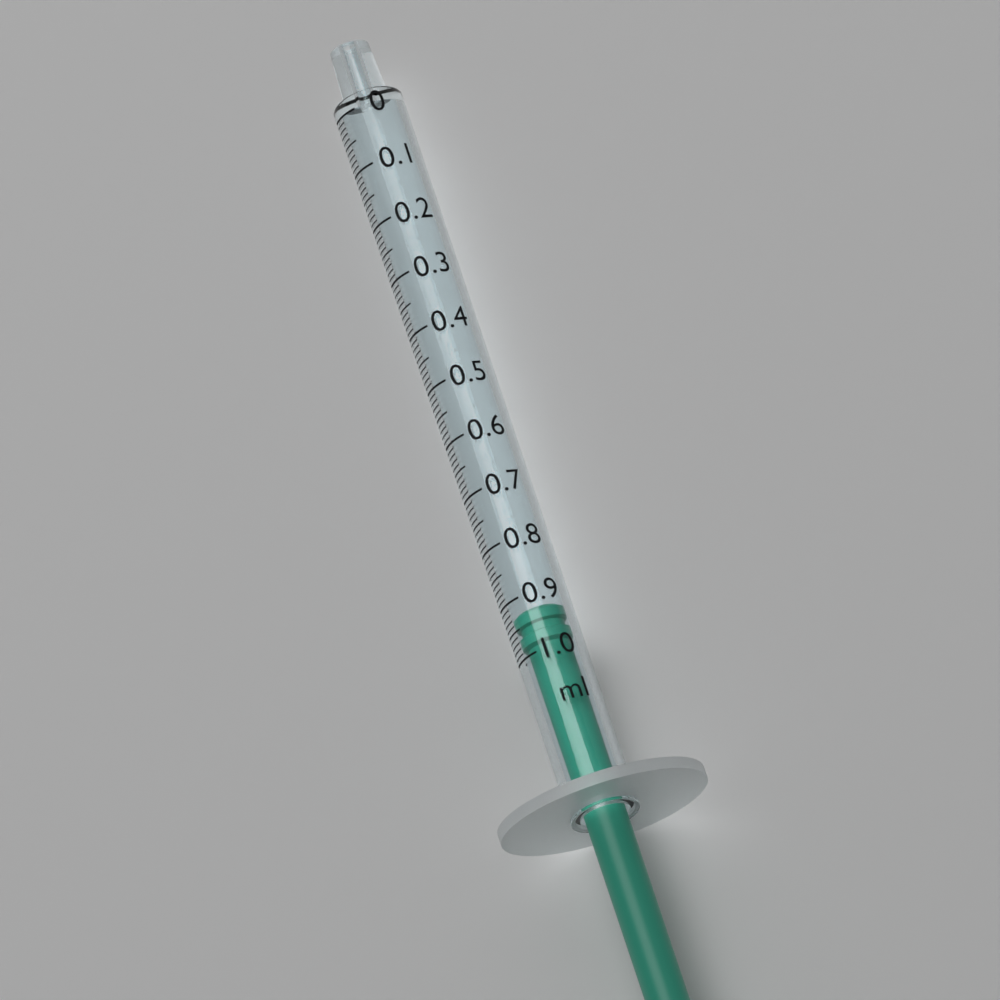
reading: 0.92 ml
